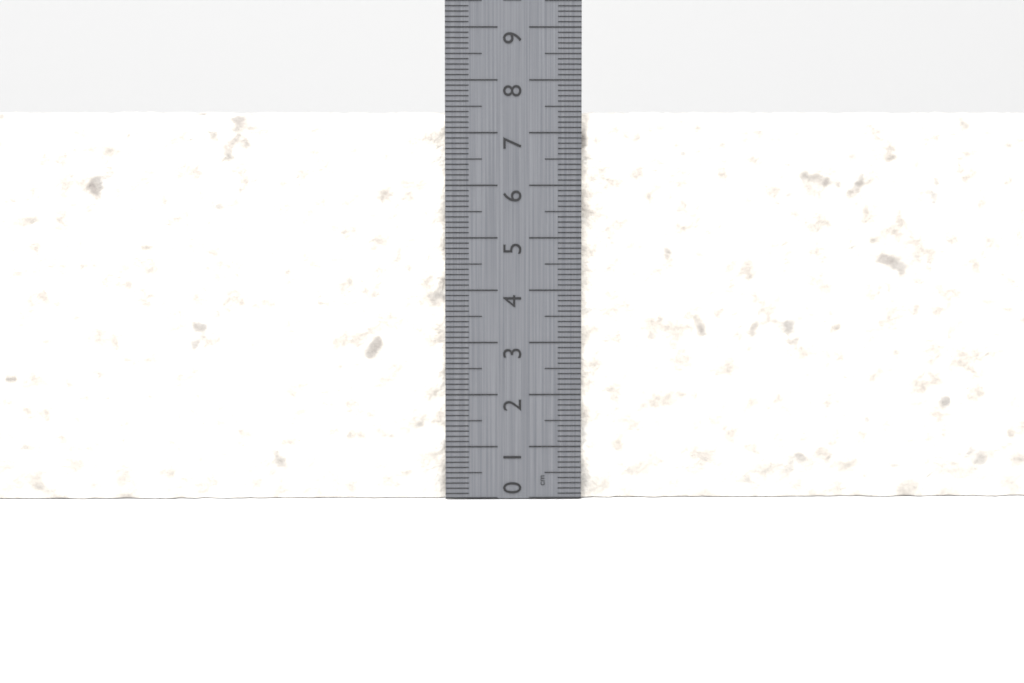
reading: 7.4 cm
